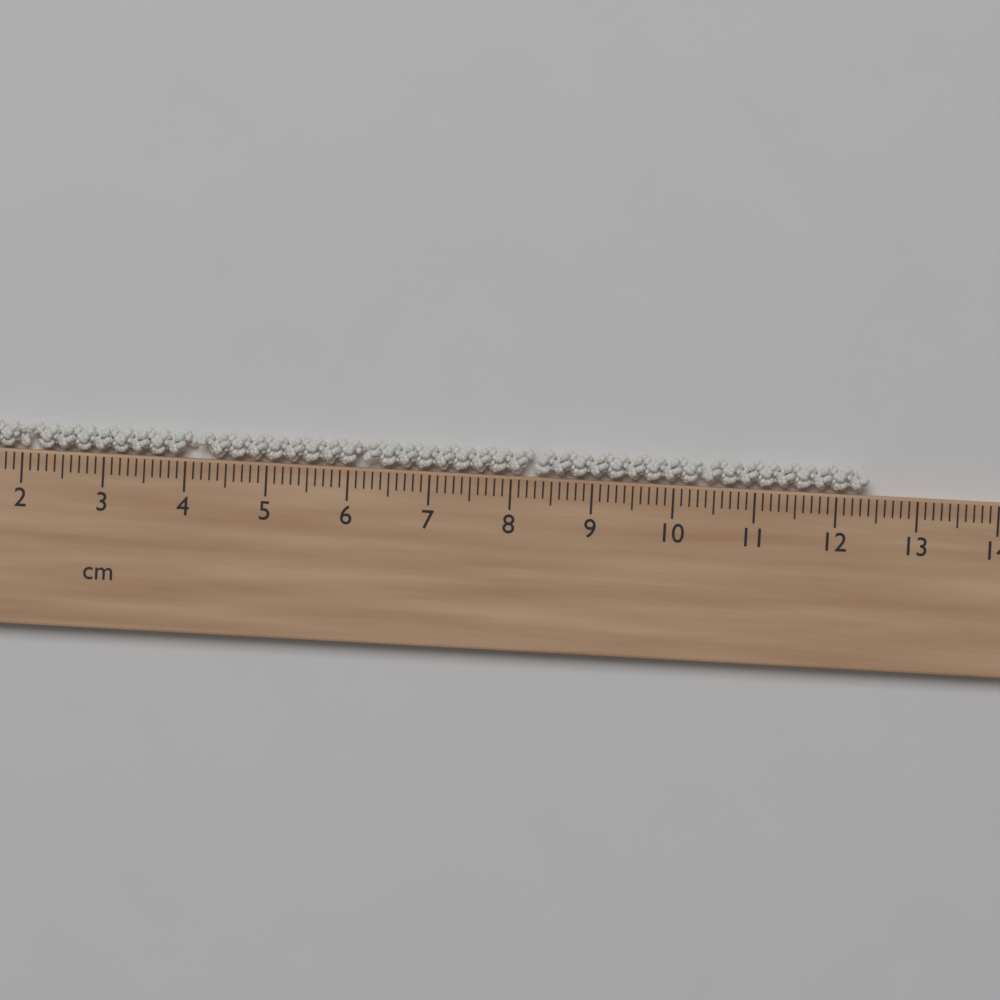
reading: 12.4 cm
